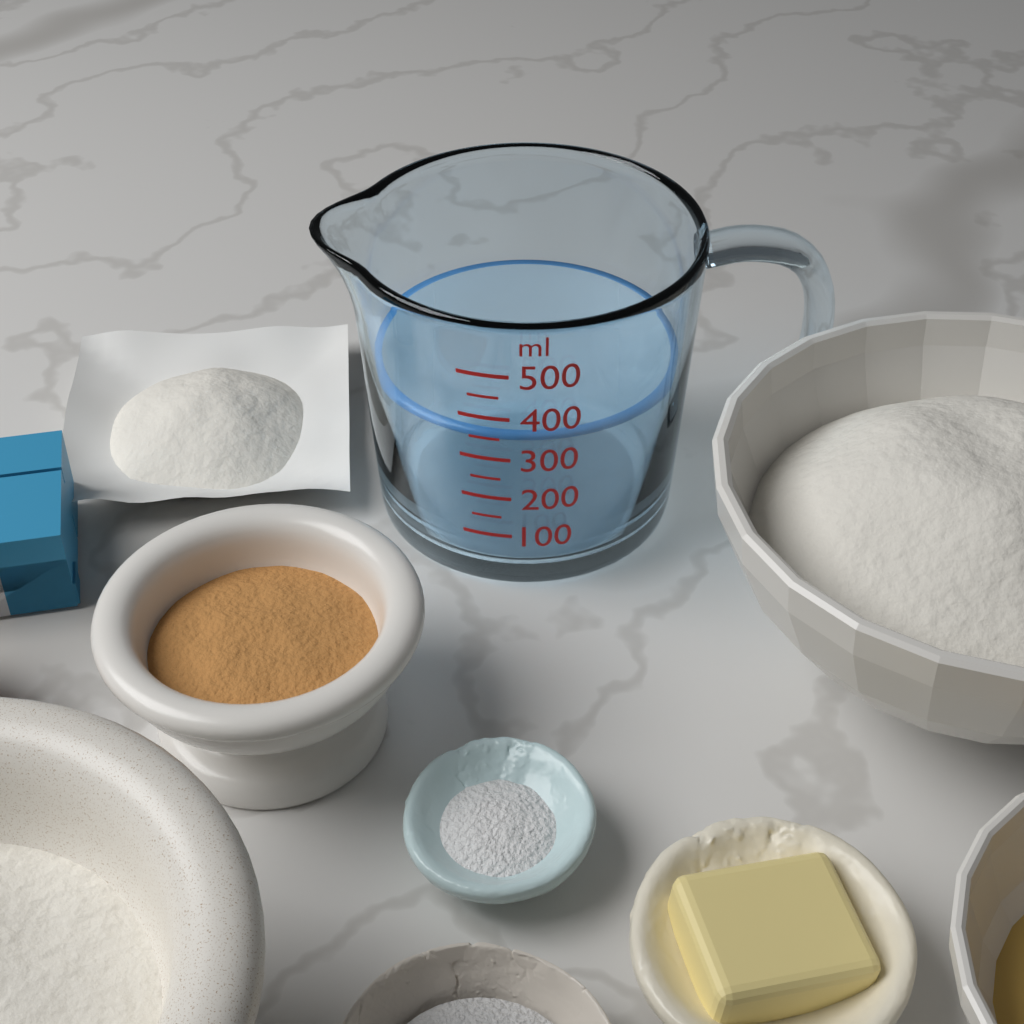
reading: 350 ml
